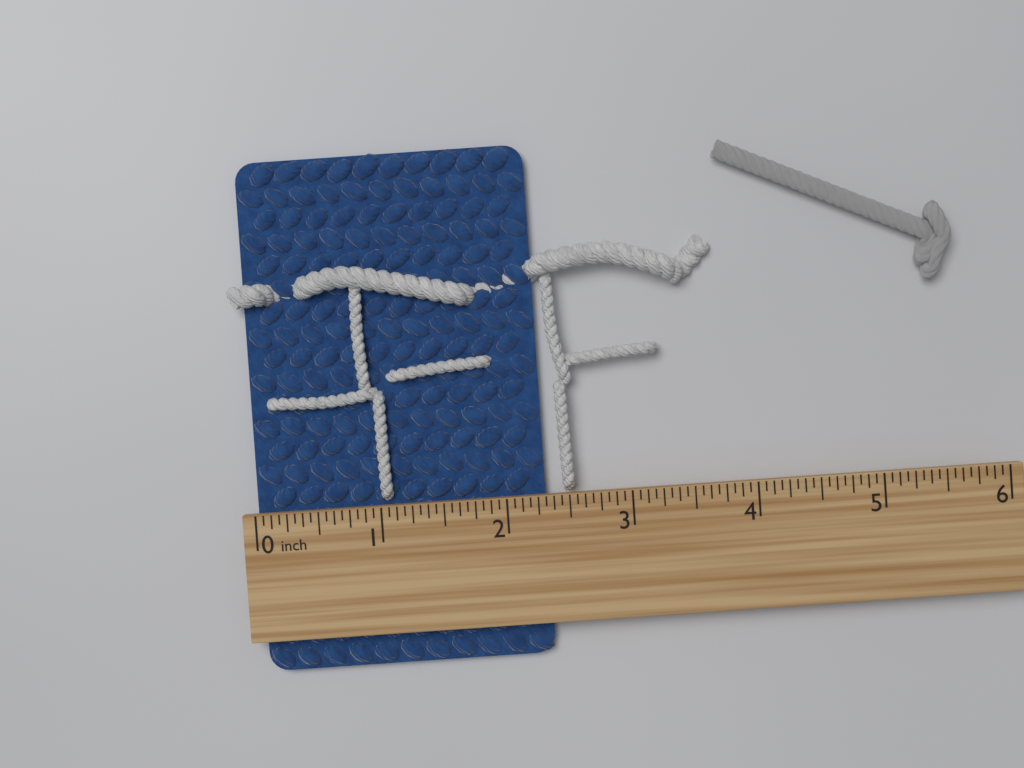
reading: 2.3125 inch
